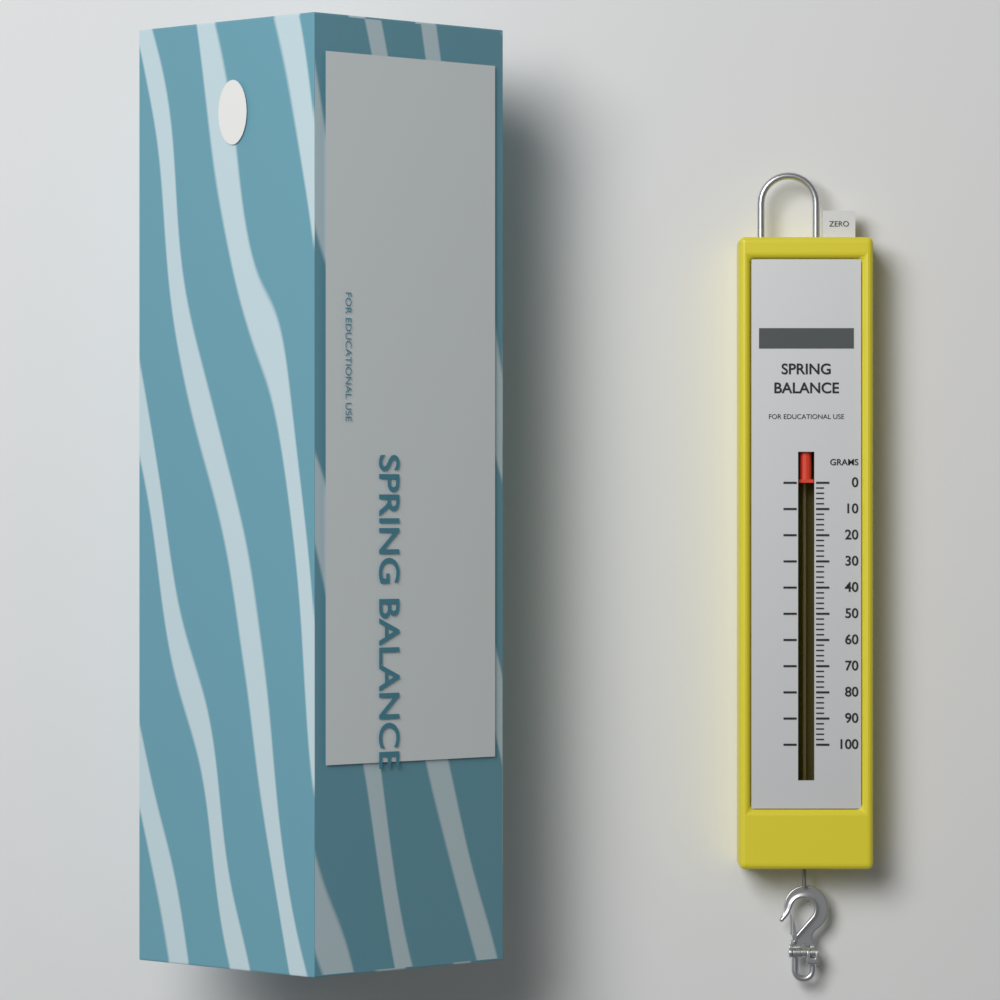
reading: 0 g
